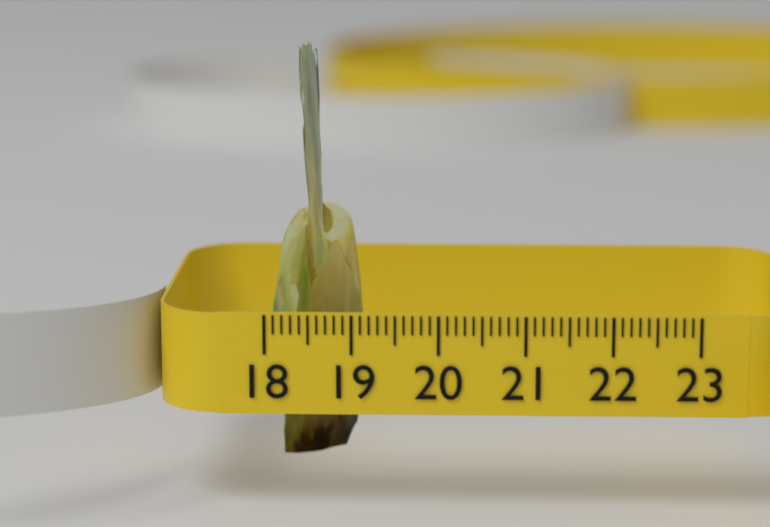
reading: 19.1 (no unit)
